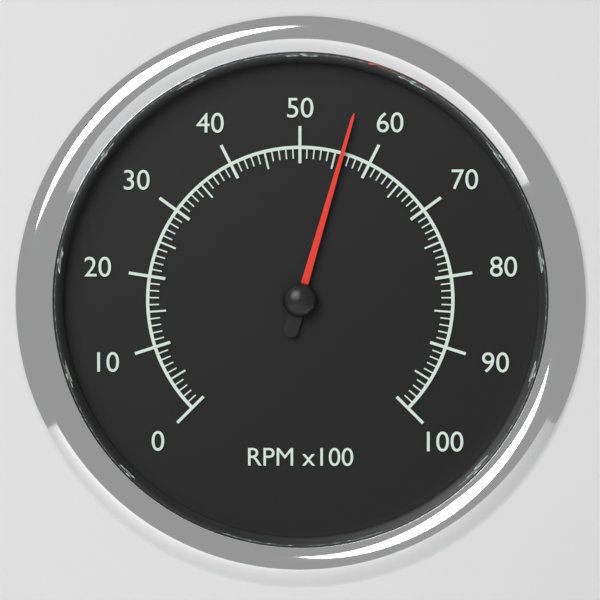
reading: 56 RPM x100
